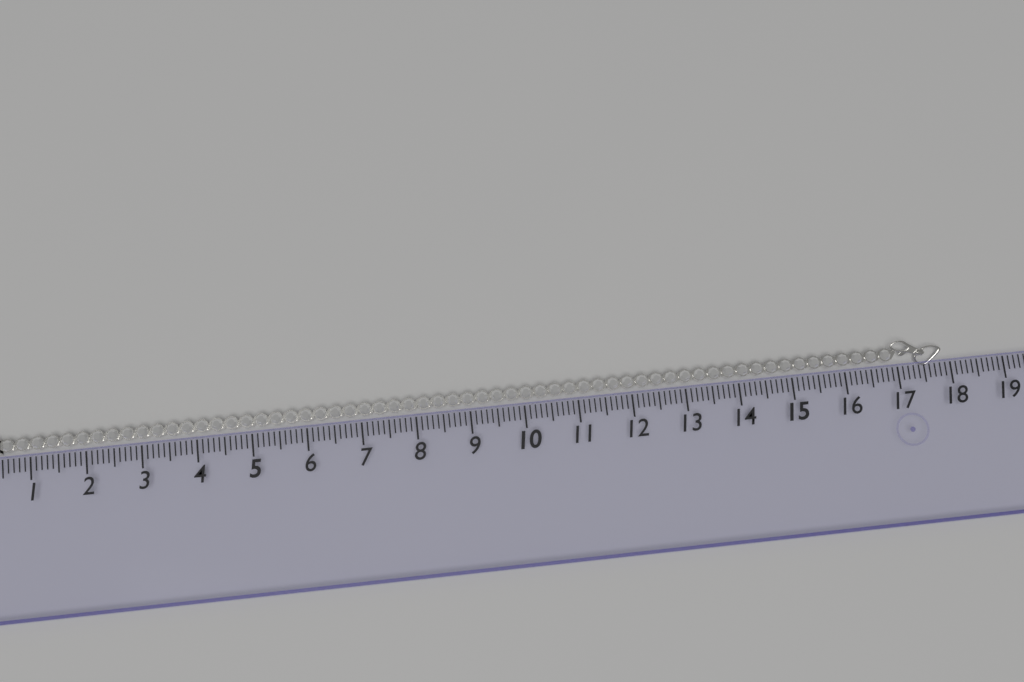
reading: 17.9 (no unit)
